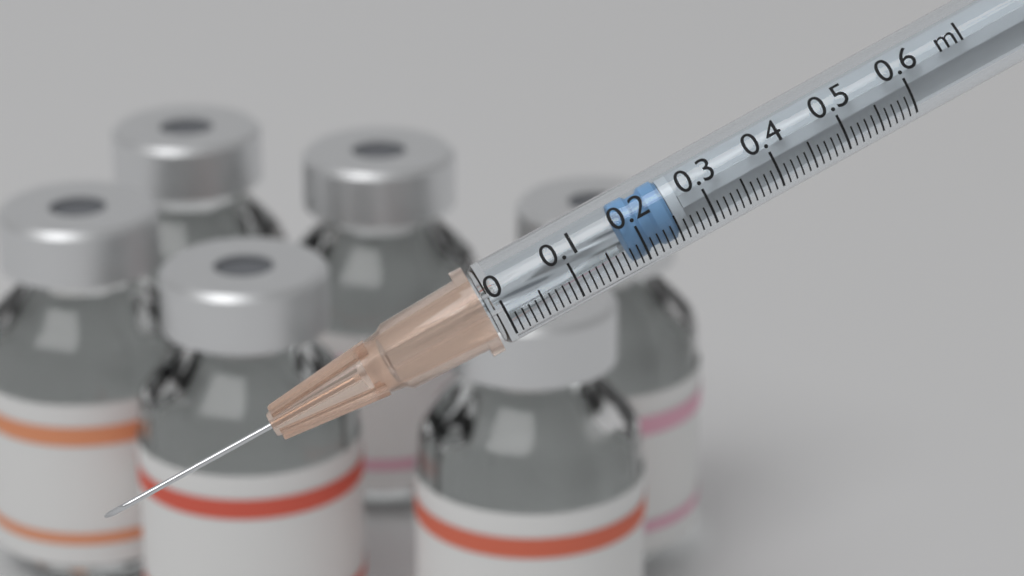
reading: 0.18 ml
